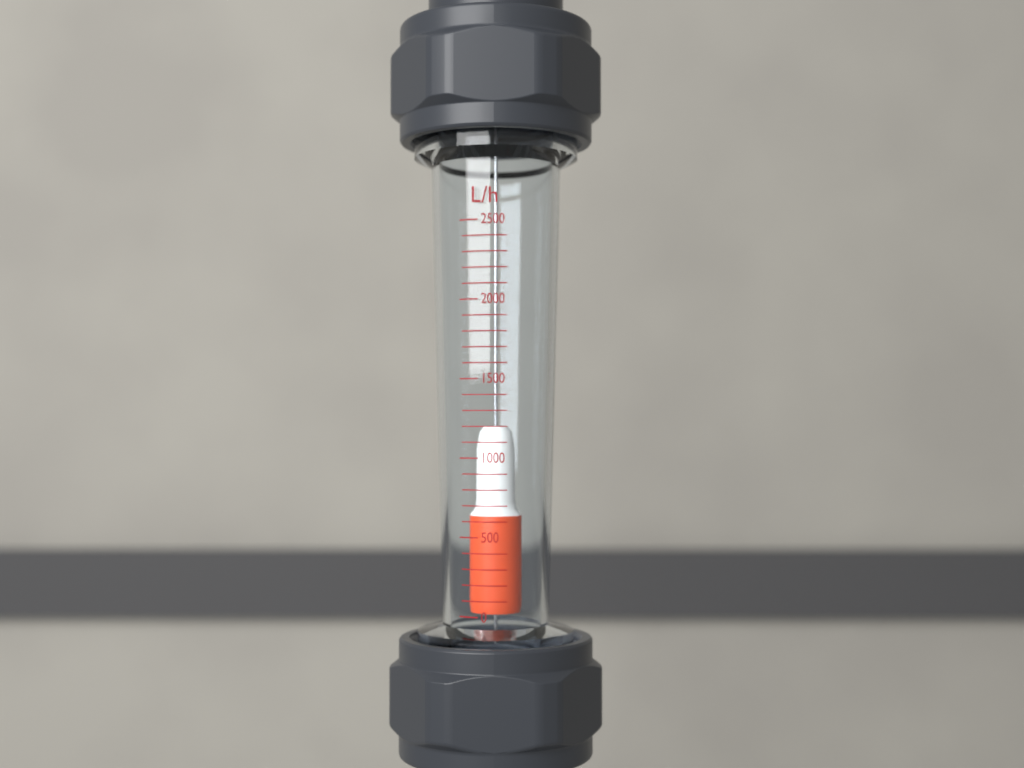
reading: 1200 L/h
